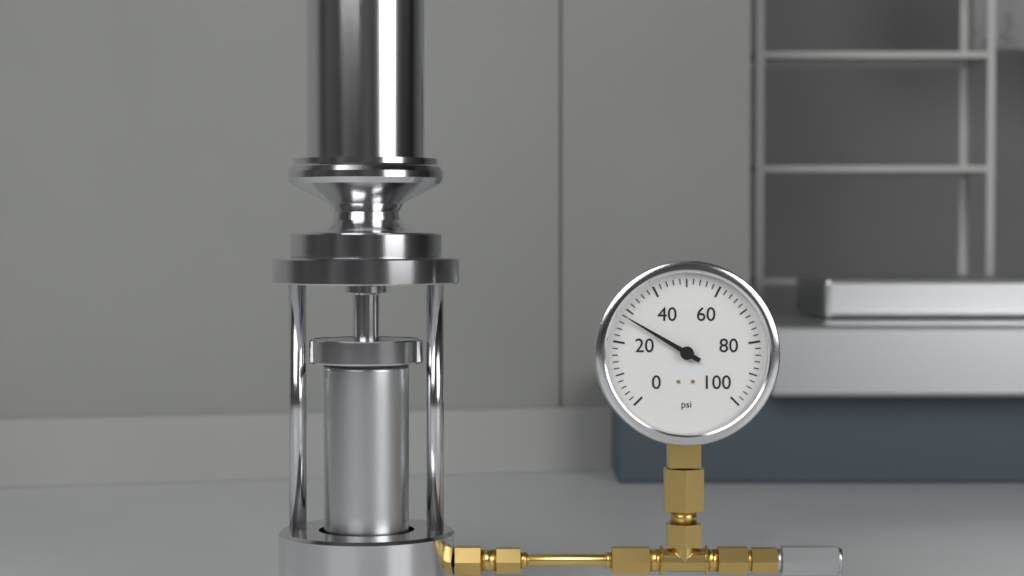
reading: 28 psi
